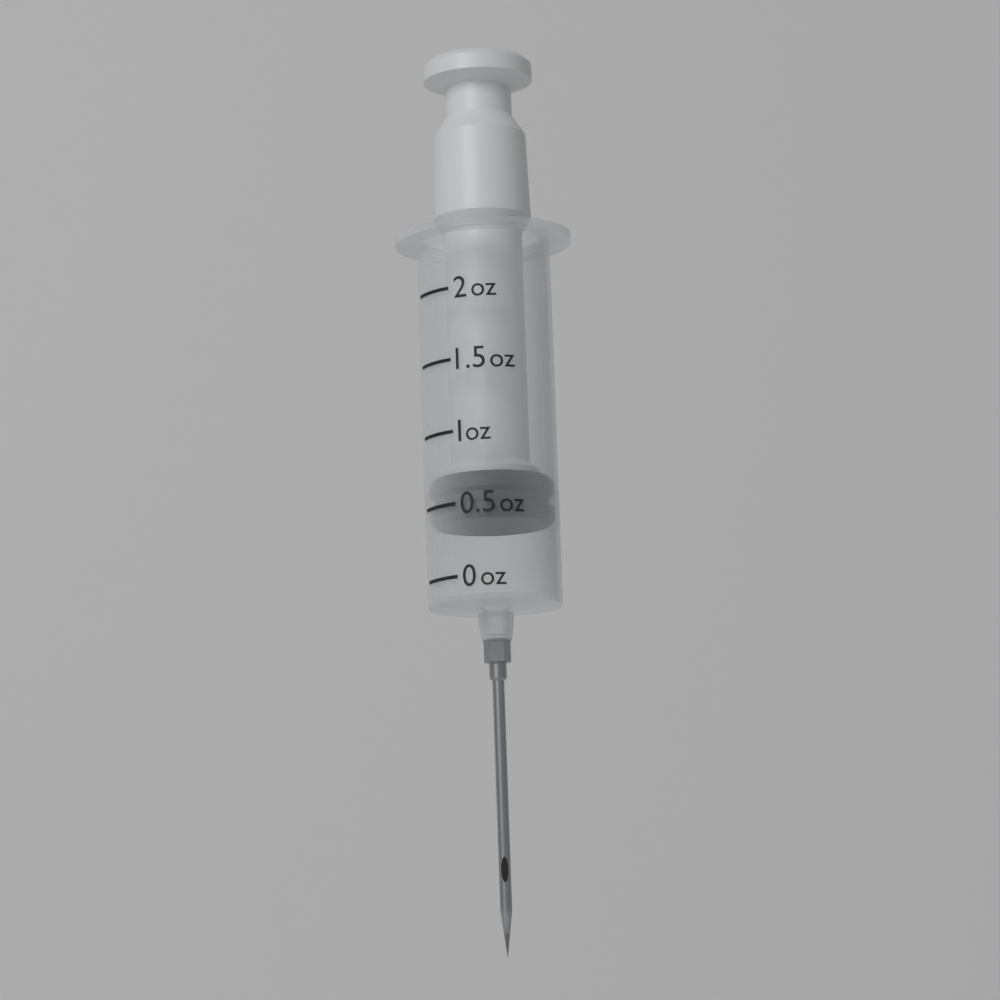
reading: 0.4 oz
